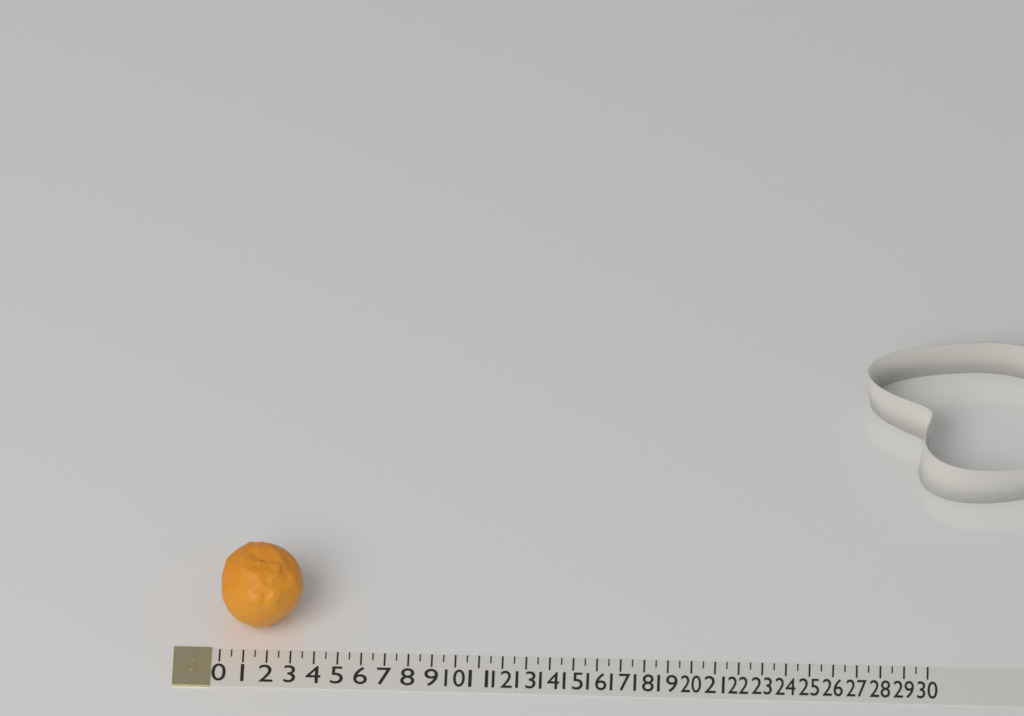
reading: 3.5 (no unit)
